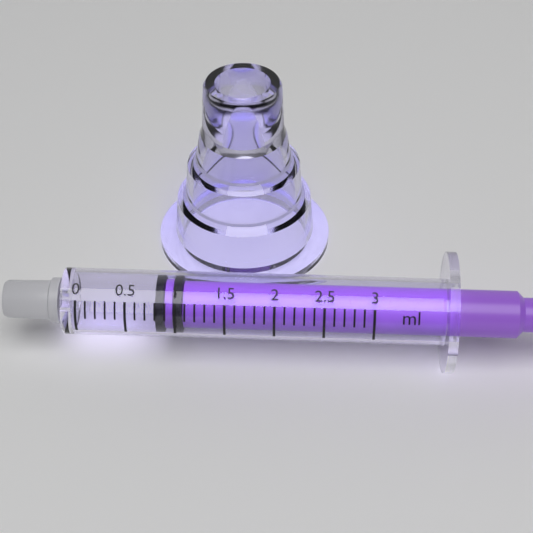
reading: 0.8 ml
